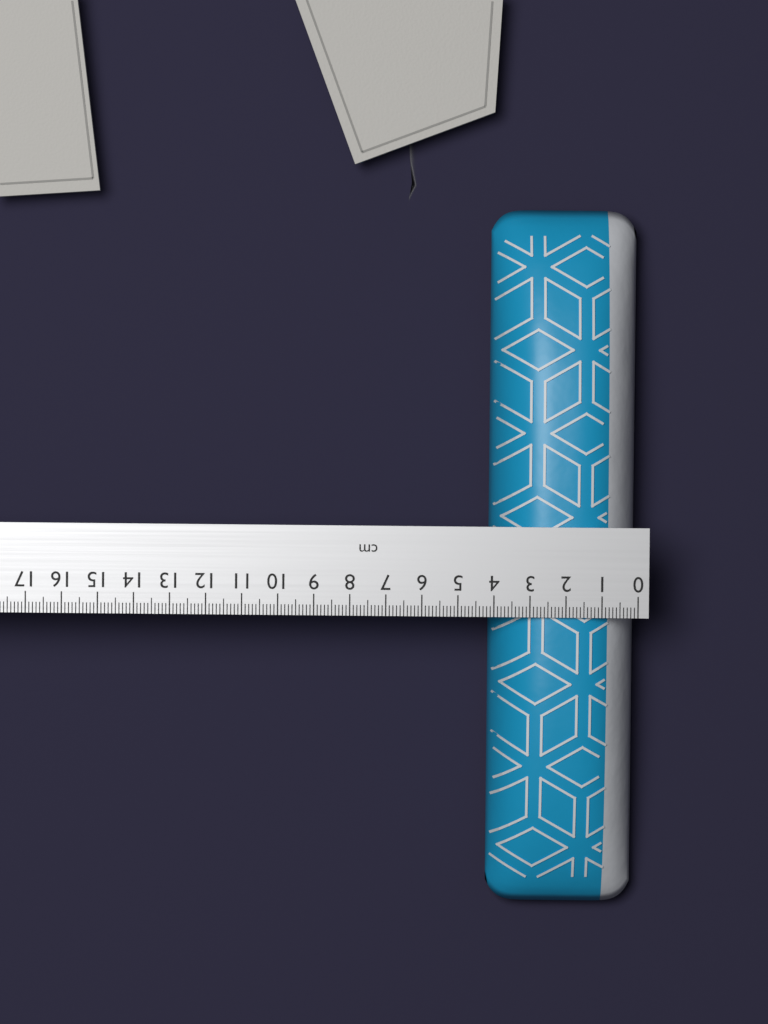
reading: 4.1 cm
